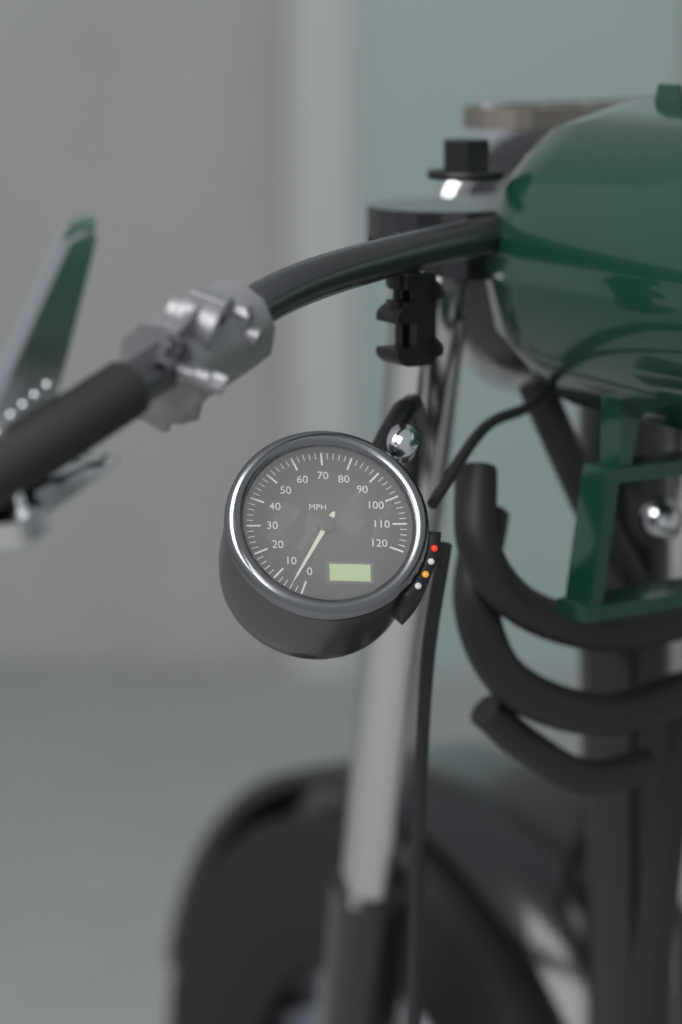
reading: 4 MPH
